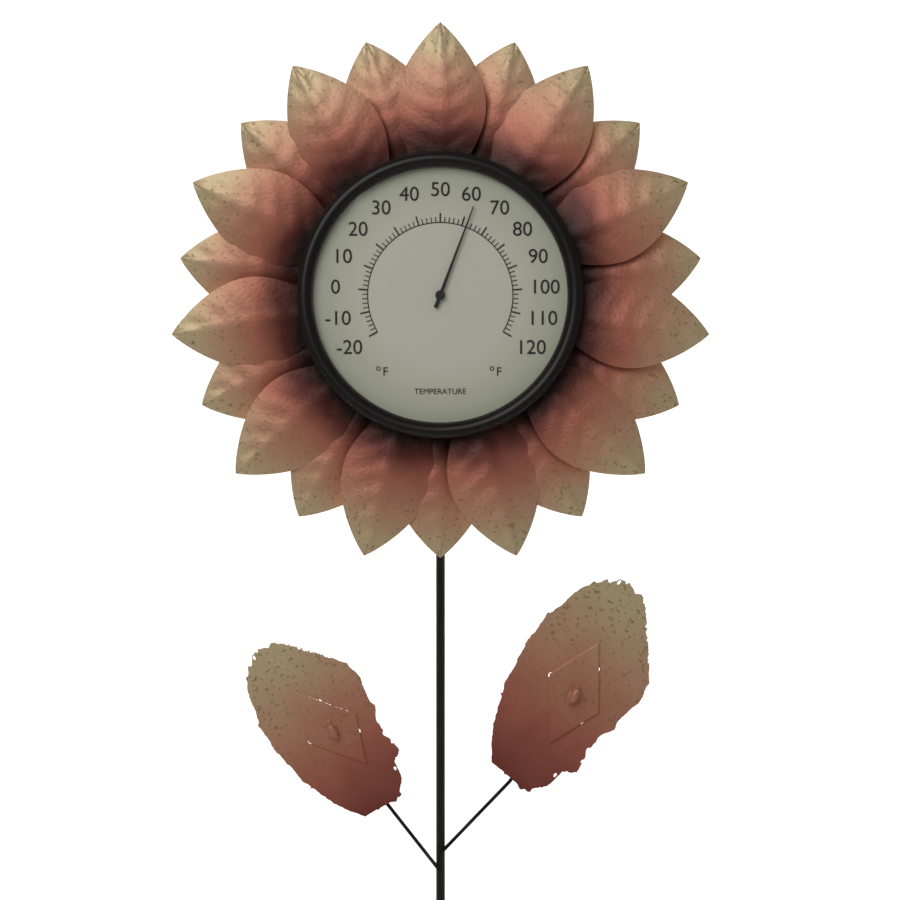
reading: 62 °F
